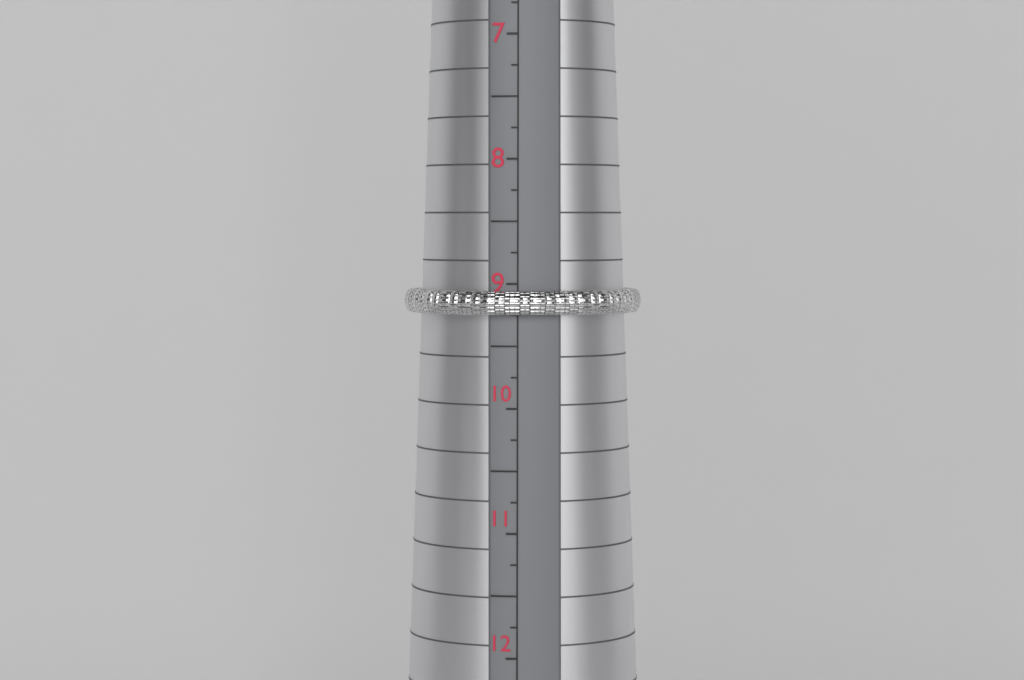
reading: 9.25 (no unit)
